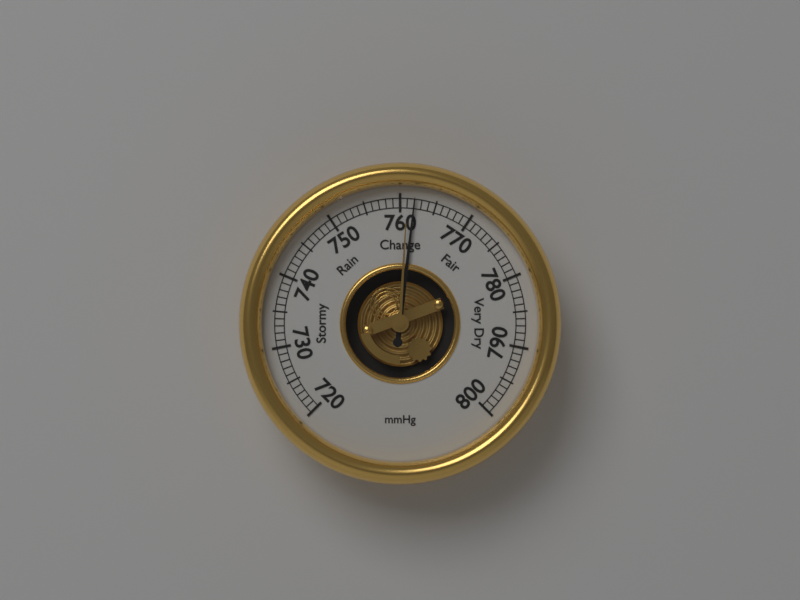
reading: 762 mmHg
